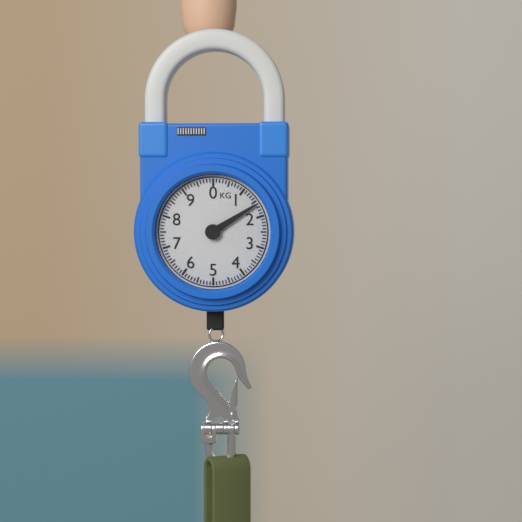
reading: 1.6 kg
